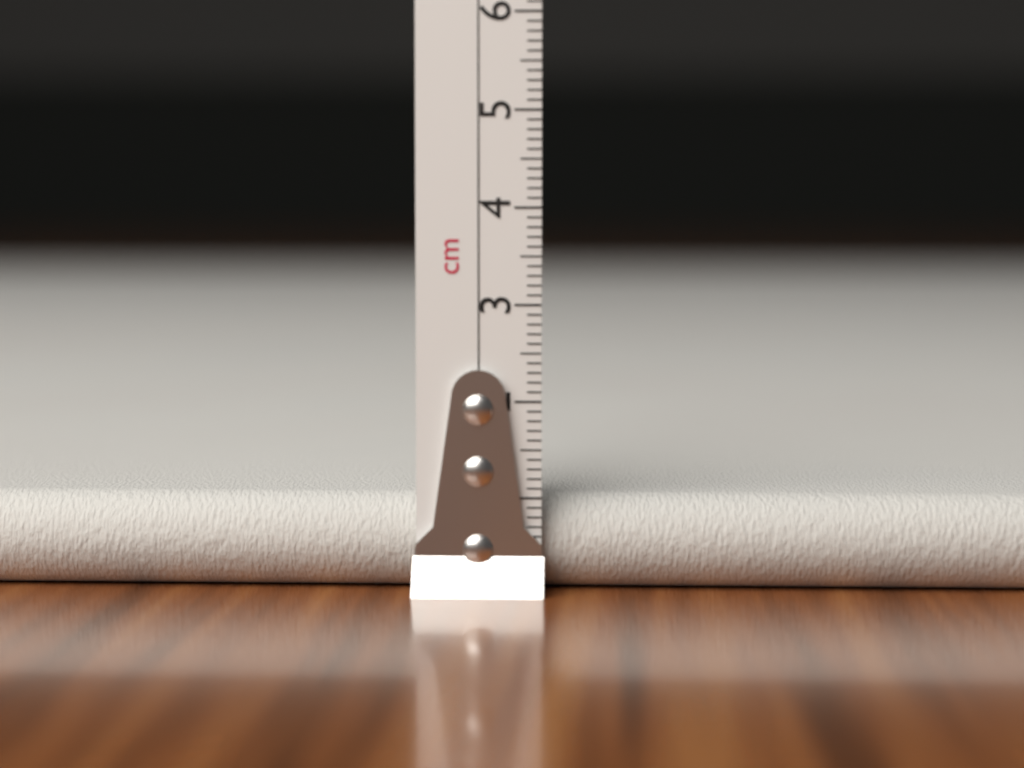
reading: 1.0 cm
